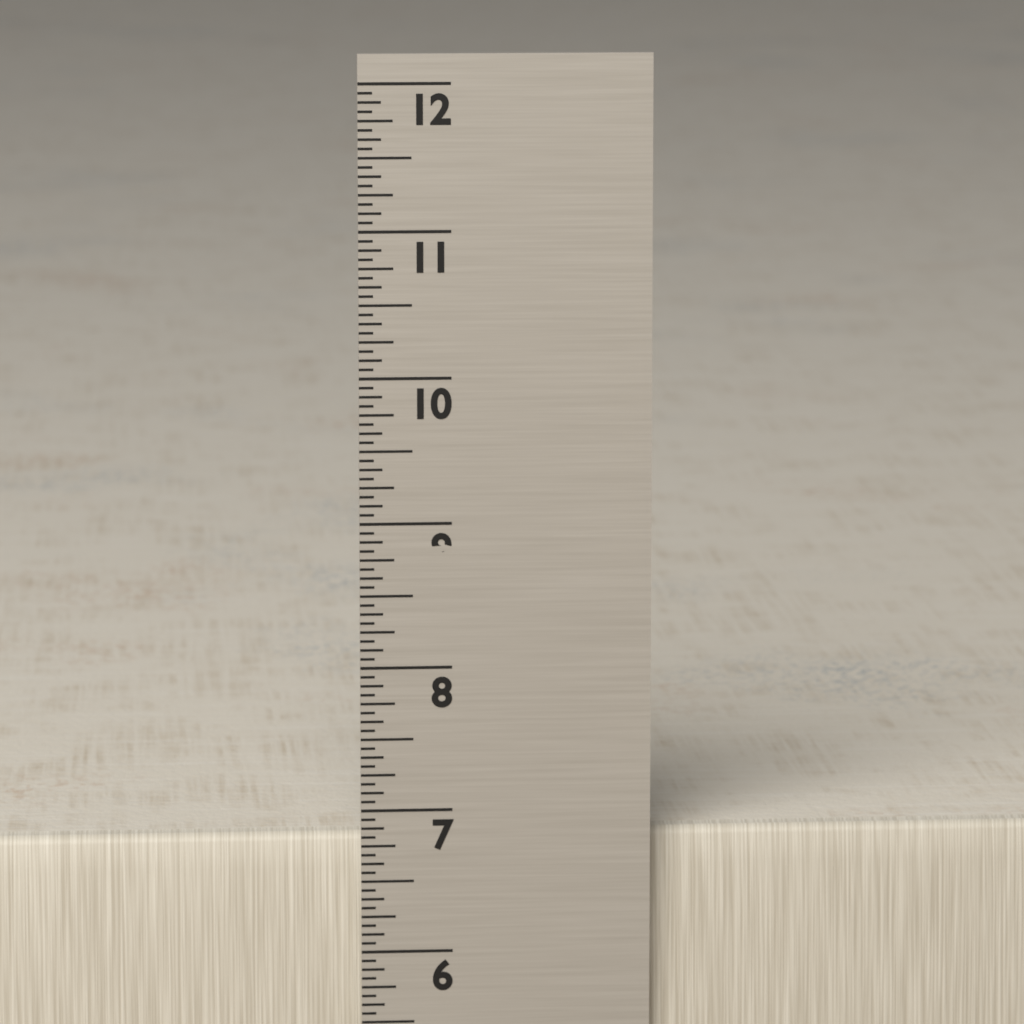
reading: 6.8125 in
